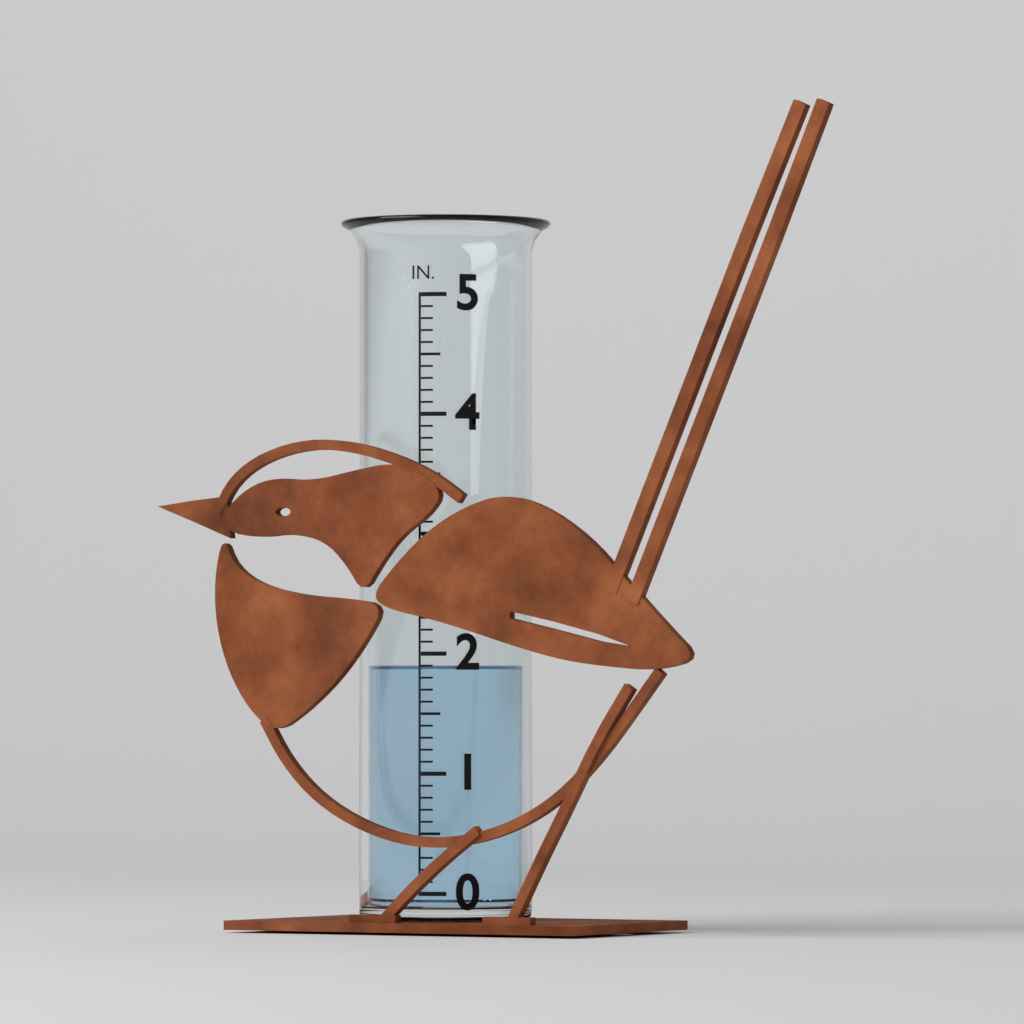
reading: 1.9 in
